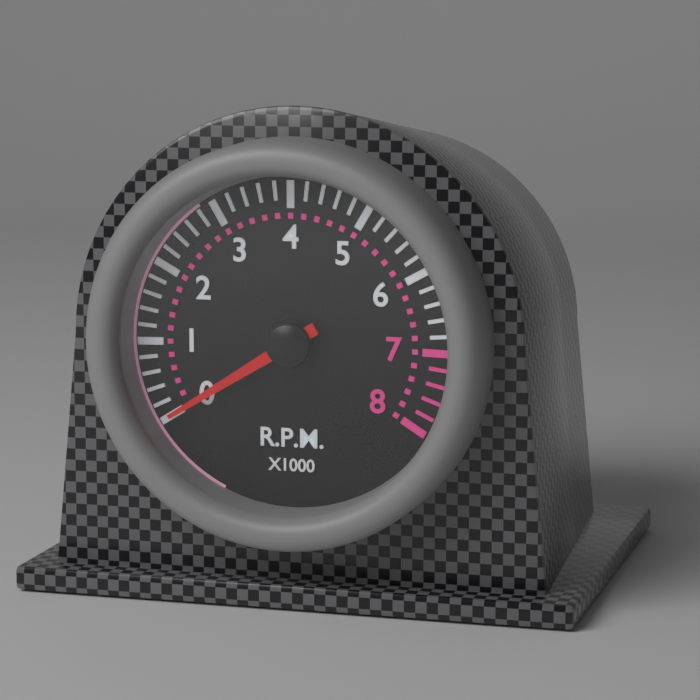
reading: 0 RPM
